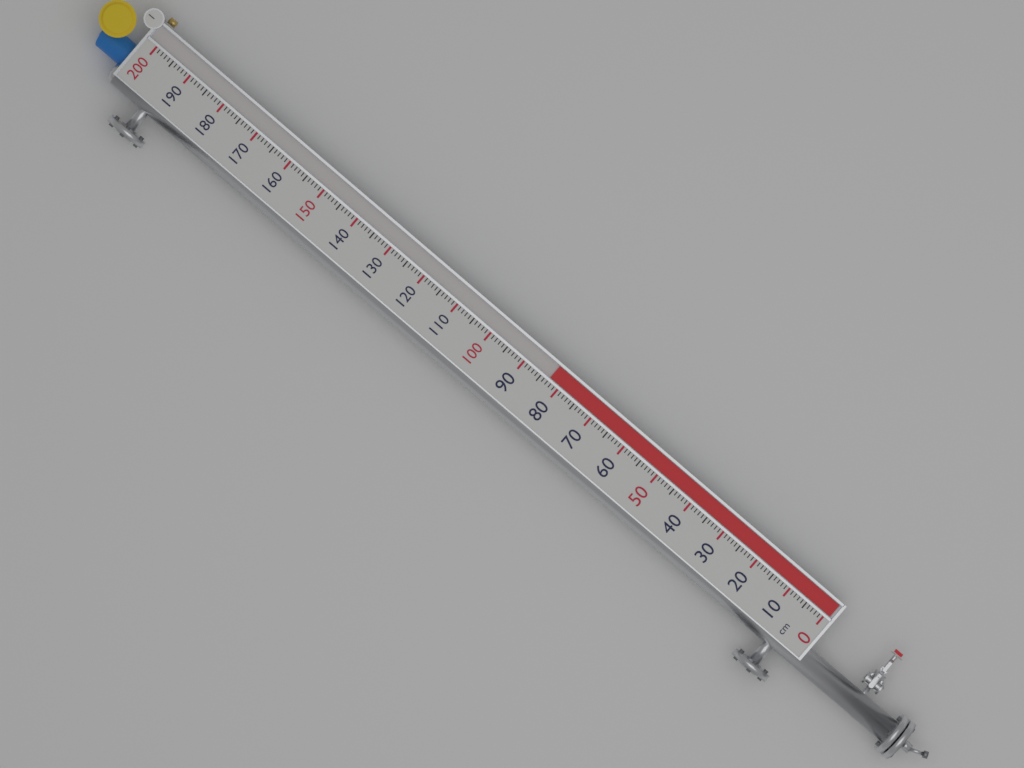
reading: 83 cm
